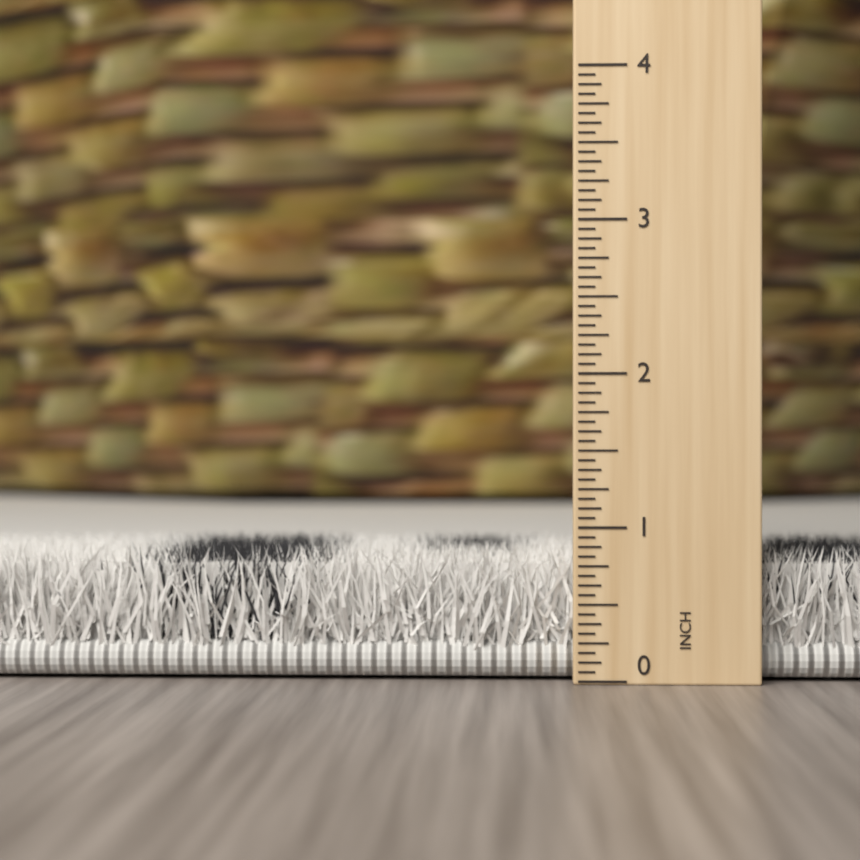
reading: 0.8750 inch
